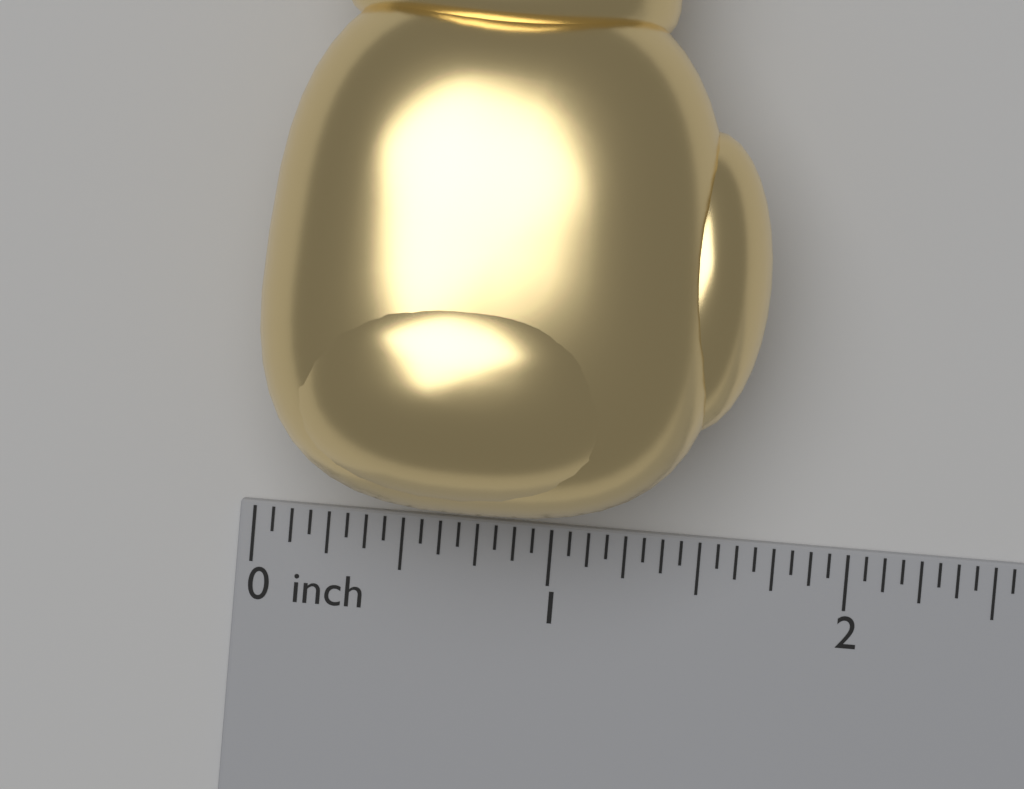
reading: 1.6250 inch
